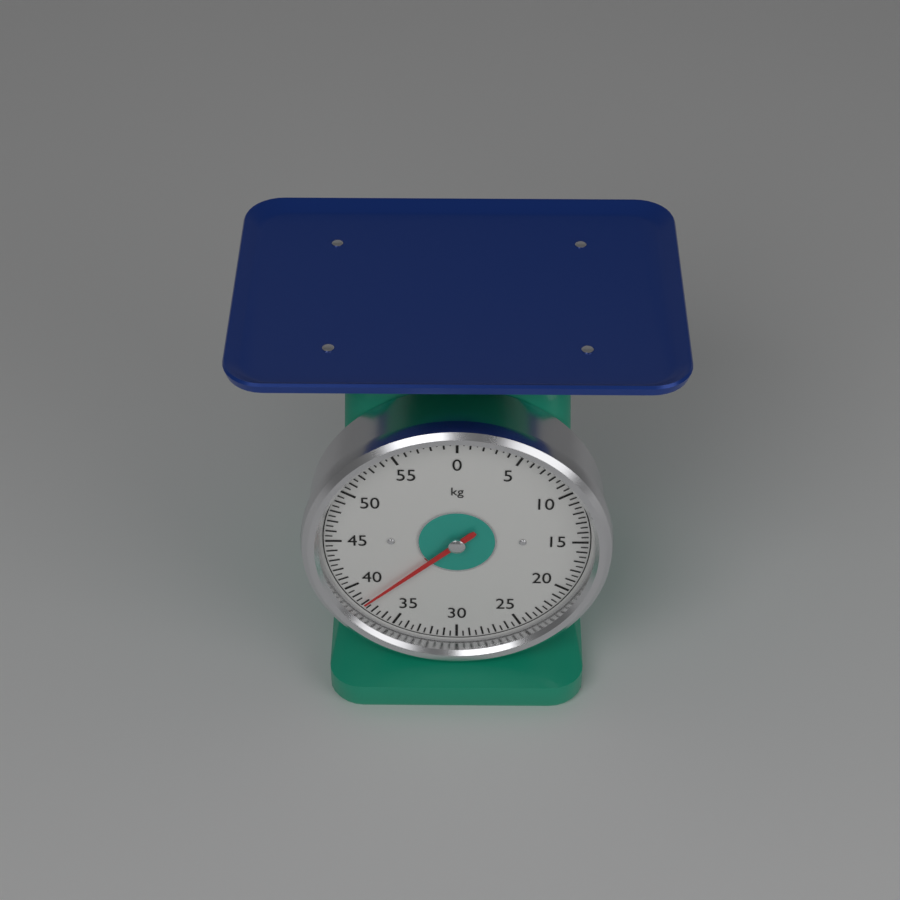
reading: 38.0 kg
